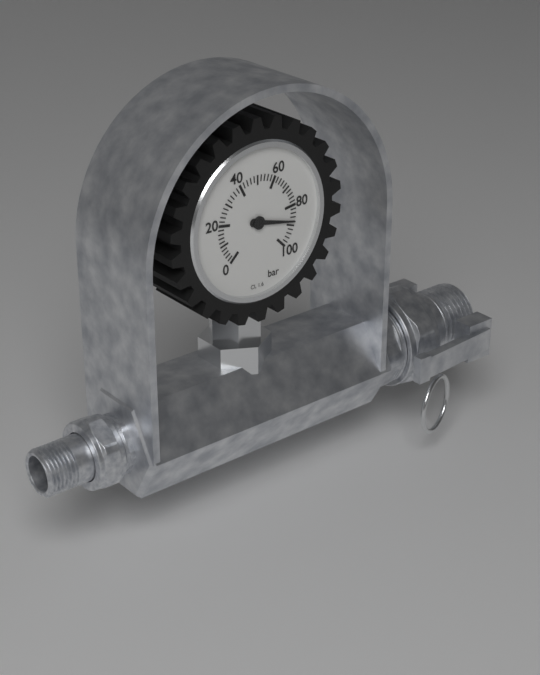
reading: 88 bar
